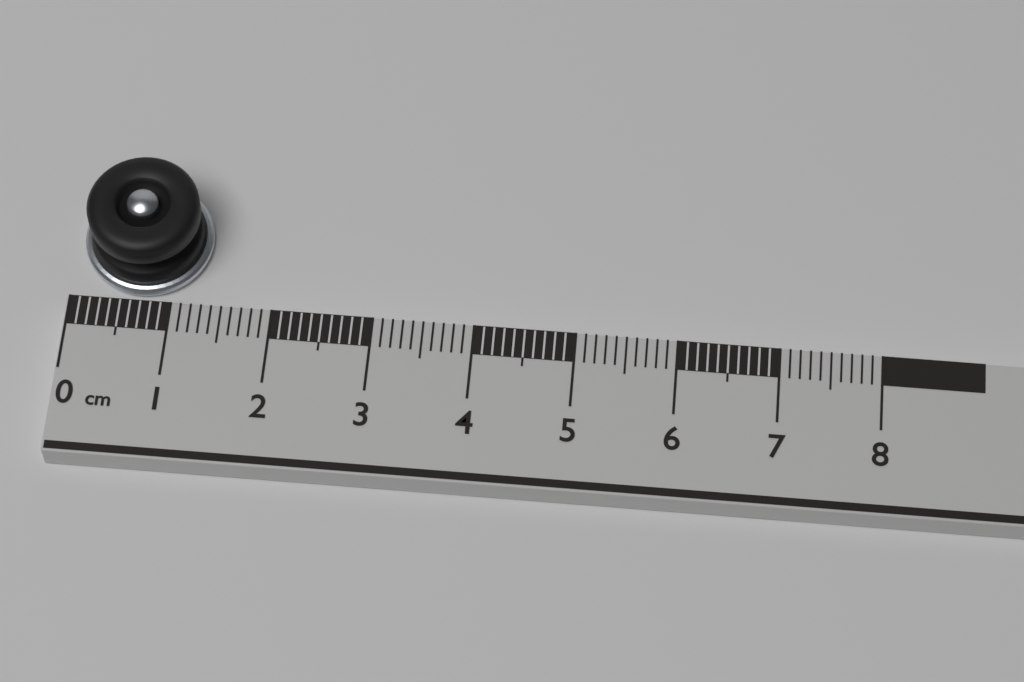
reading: 1.3 cm
